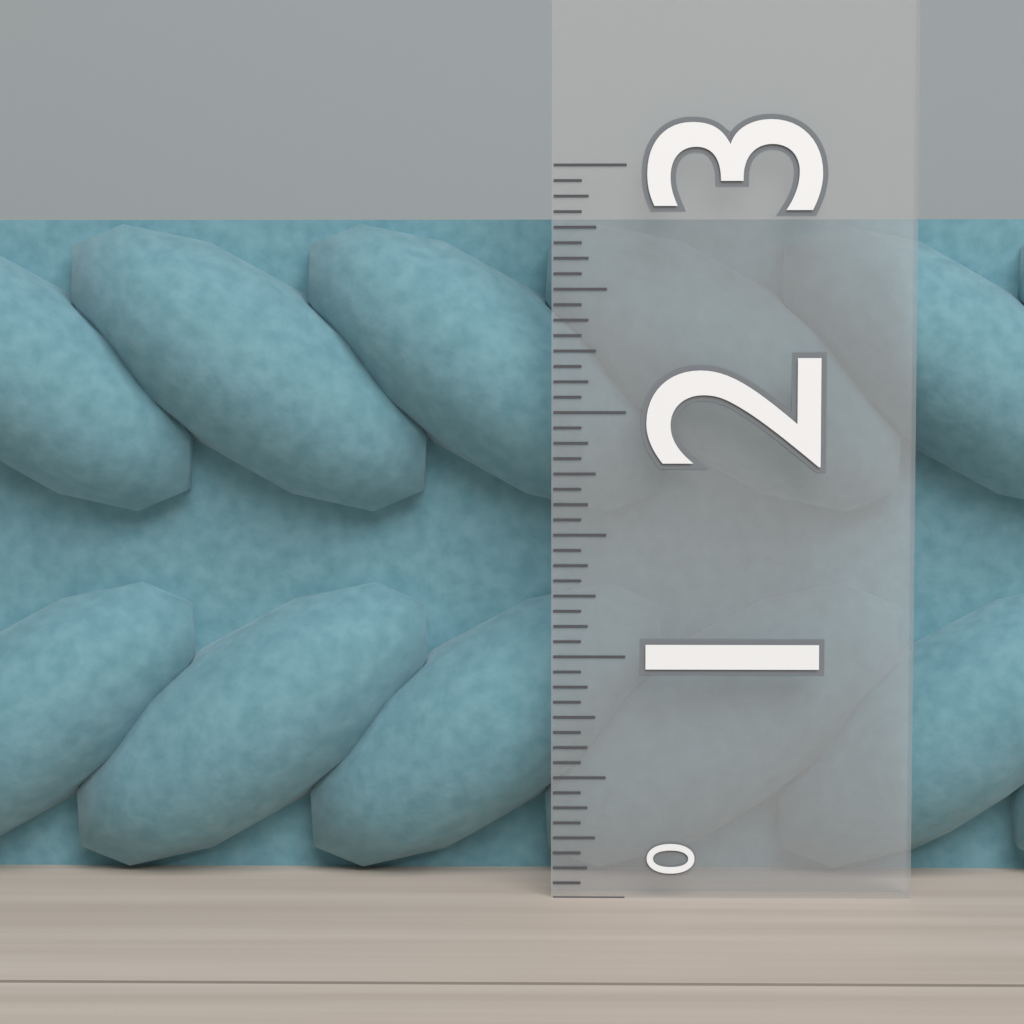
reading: 2.8125 (no unit)
